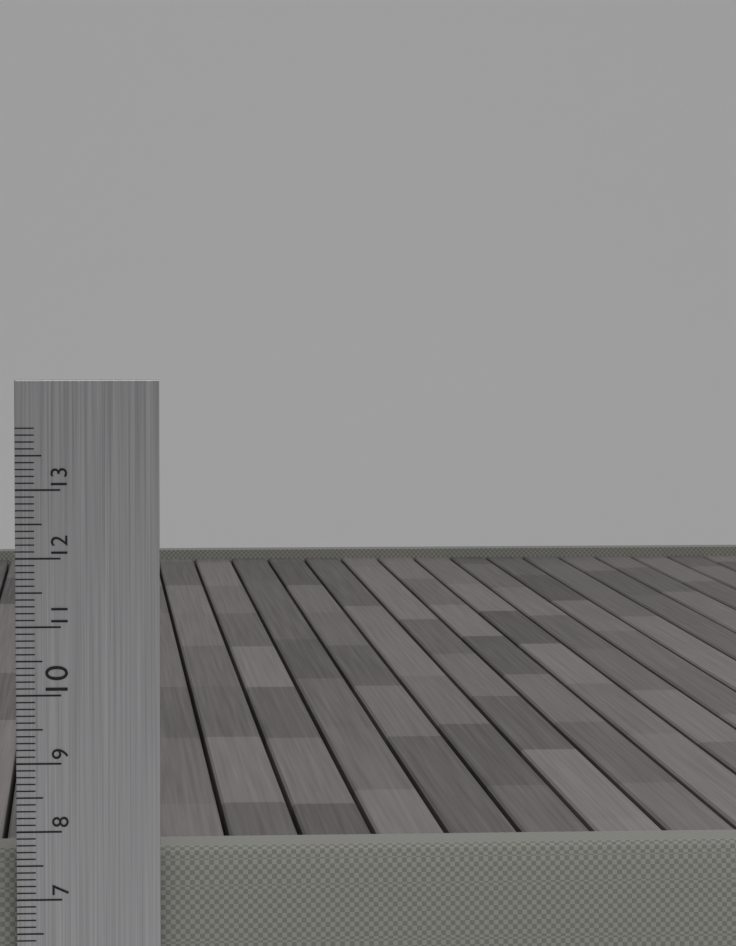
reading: 7.7 cm
